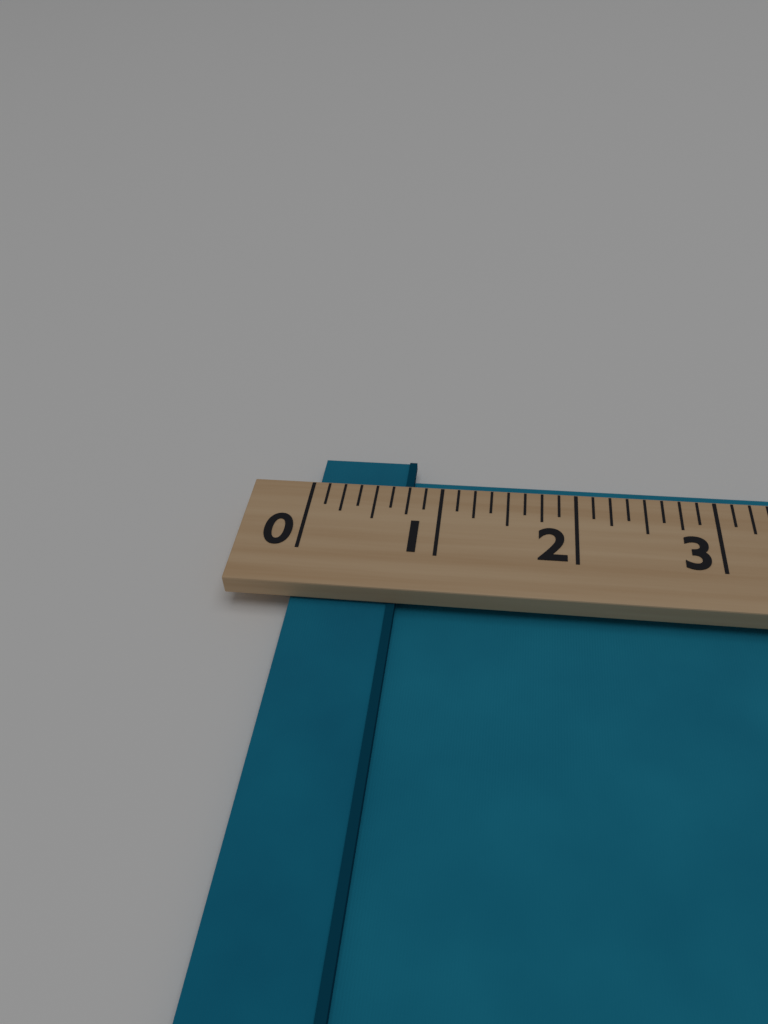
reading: 0.750 (no unit)
